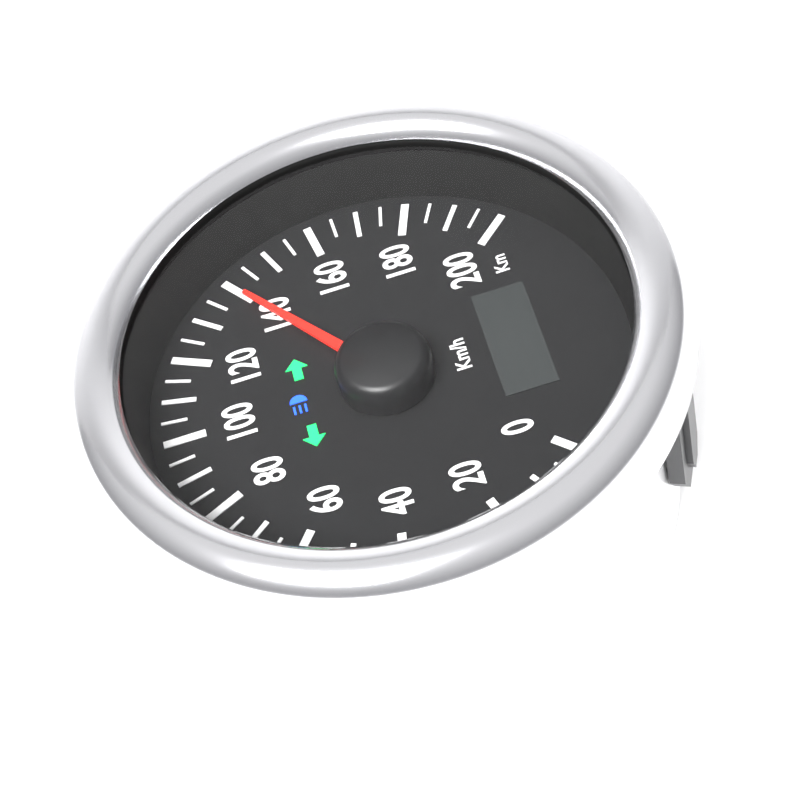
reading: 140 km/h
